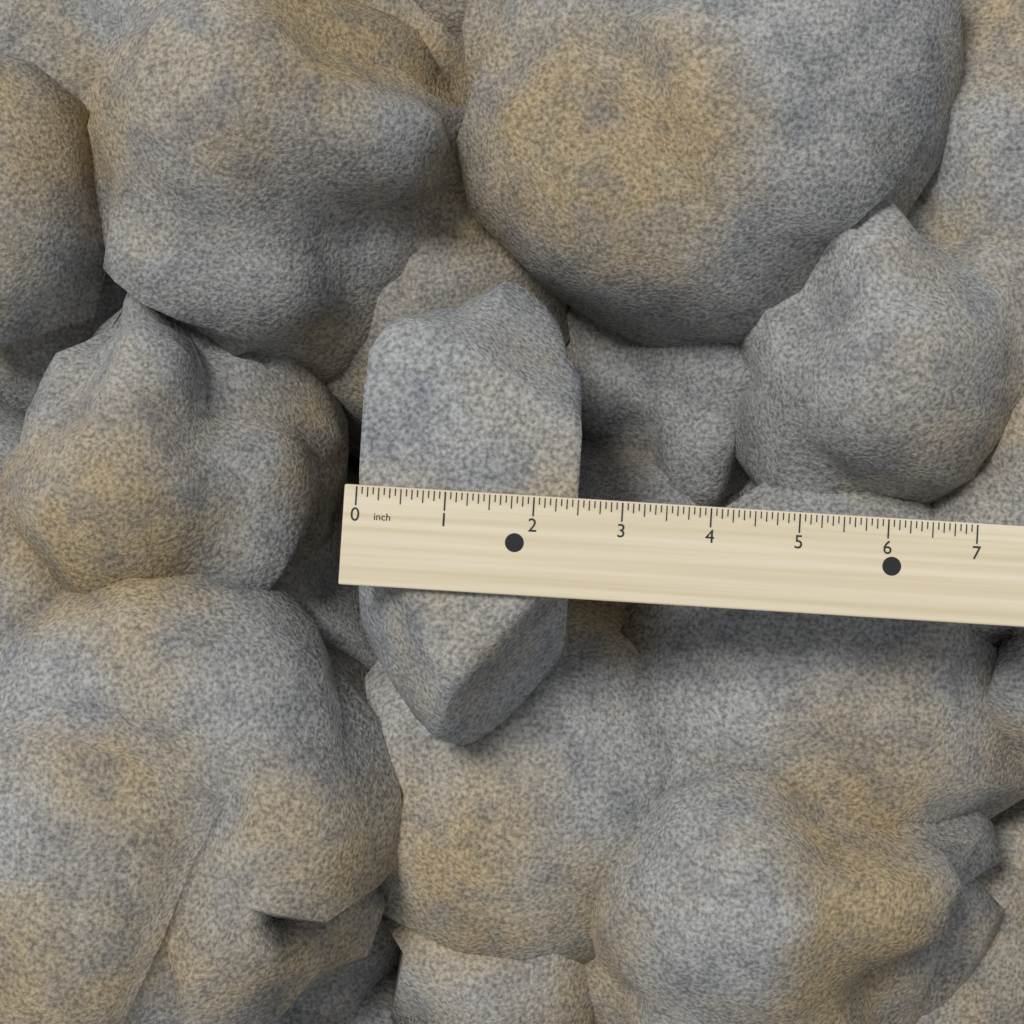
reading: 2.5000 inch
